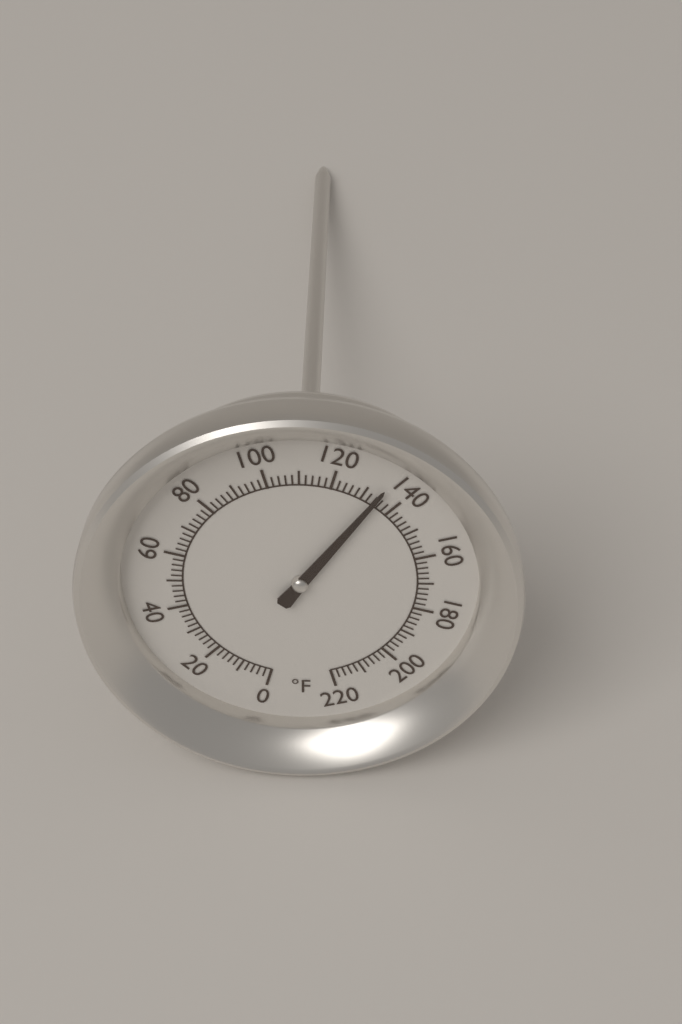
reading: 134 °F
